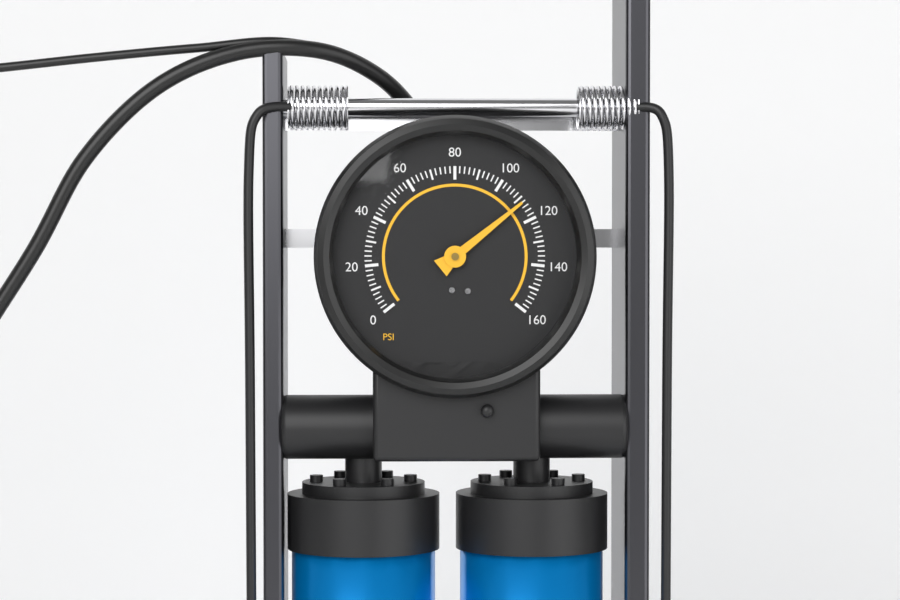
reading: 112 psi
